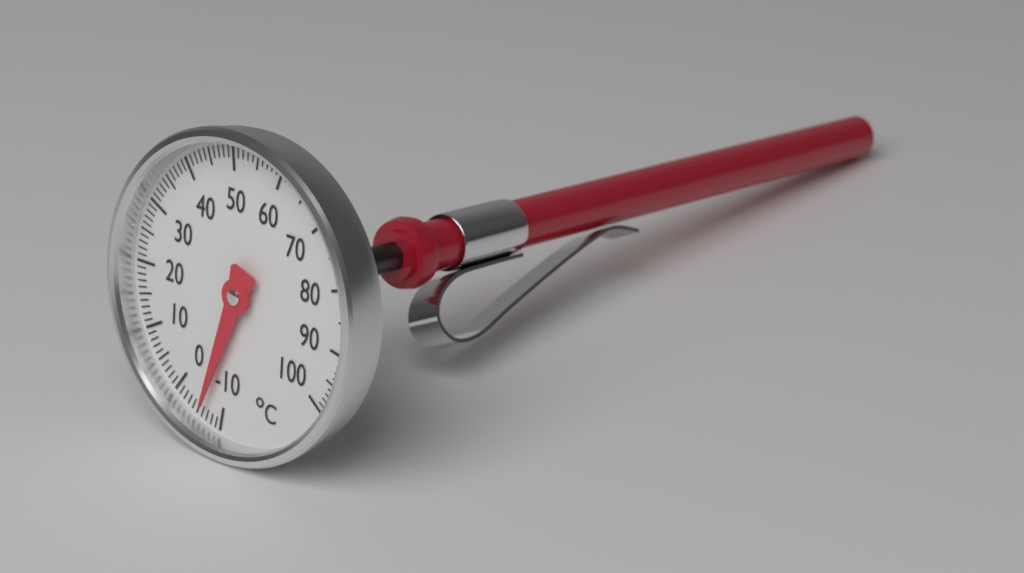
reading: -6 °C
